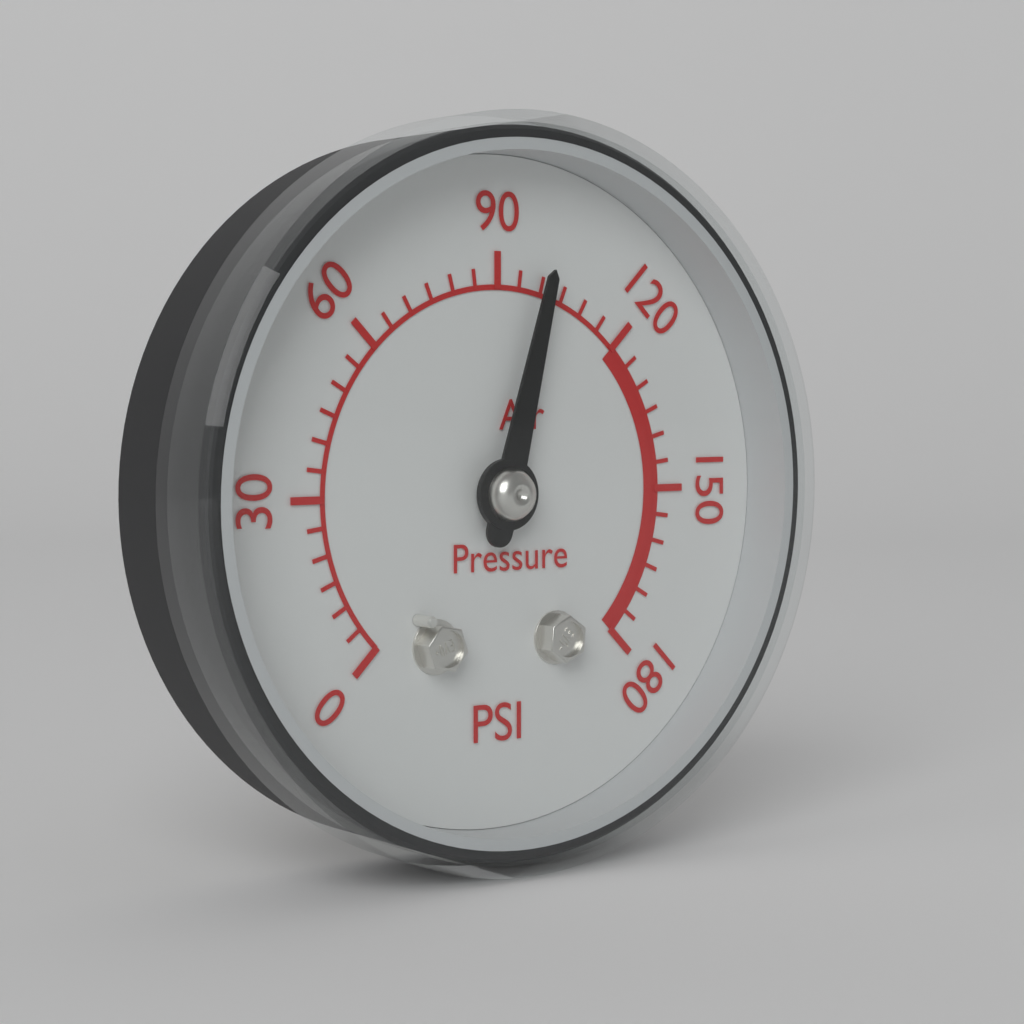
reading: 100 psi
